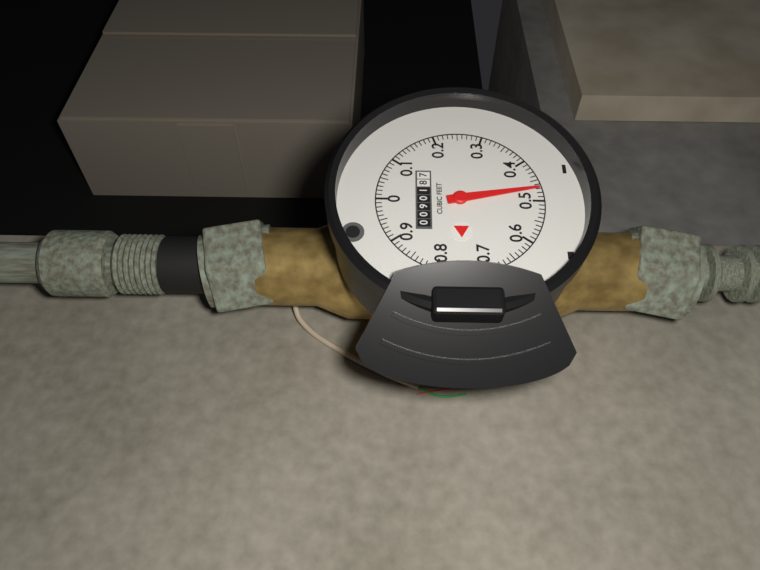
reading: 0.47 cubic feet
